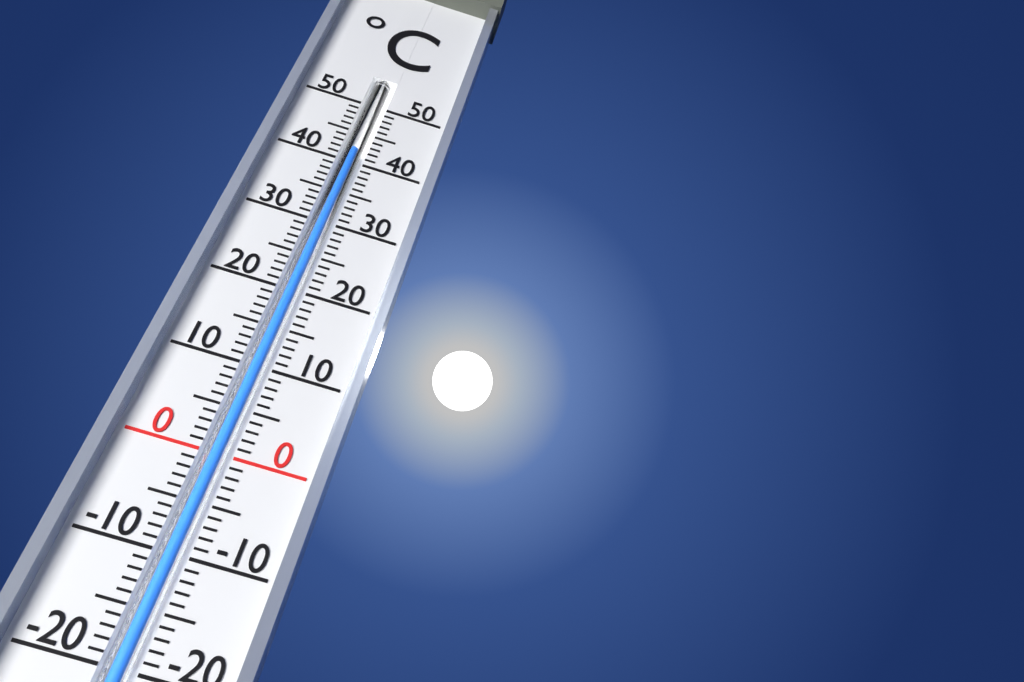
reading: 42 °C
